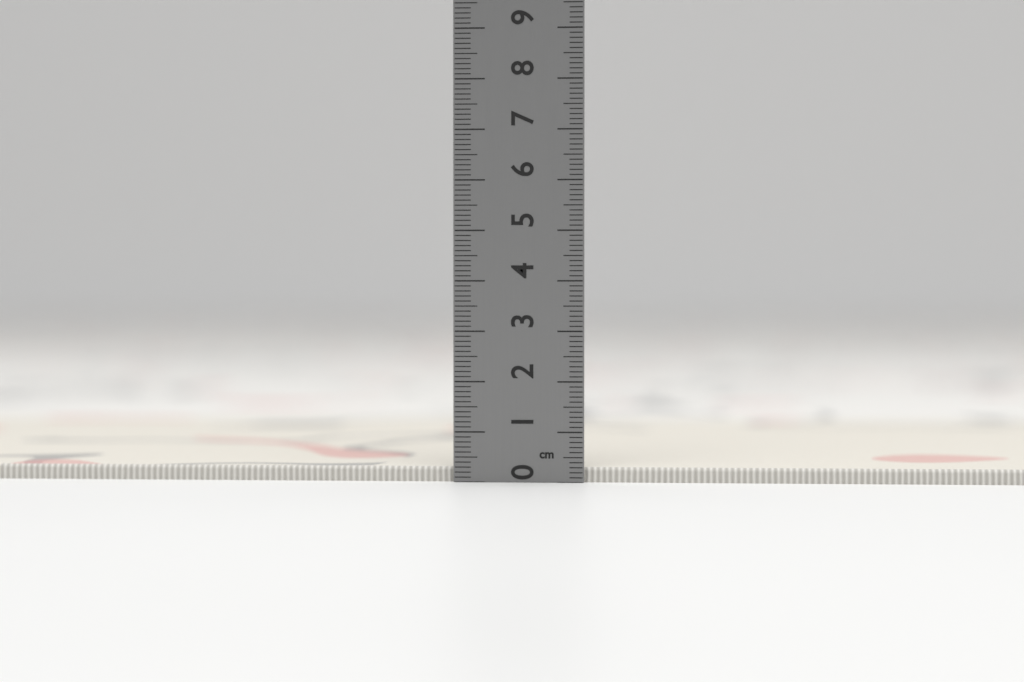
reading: 0.3 cm
